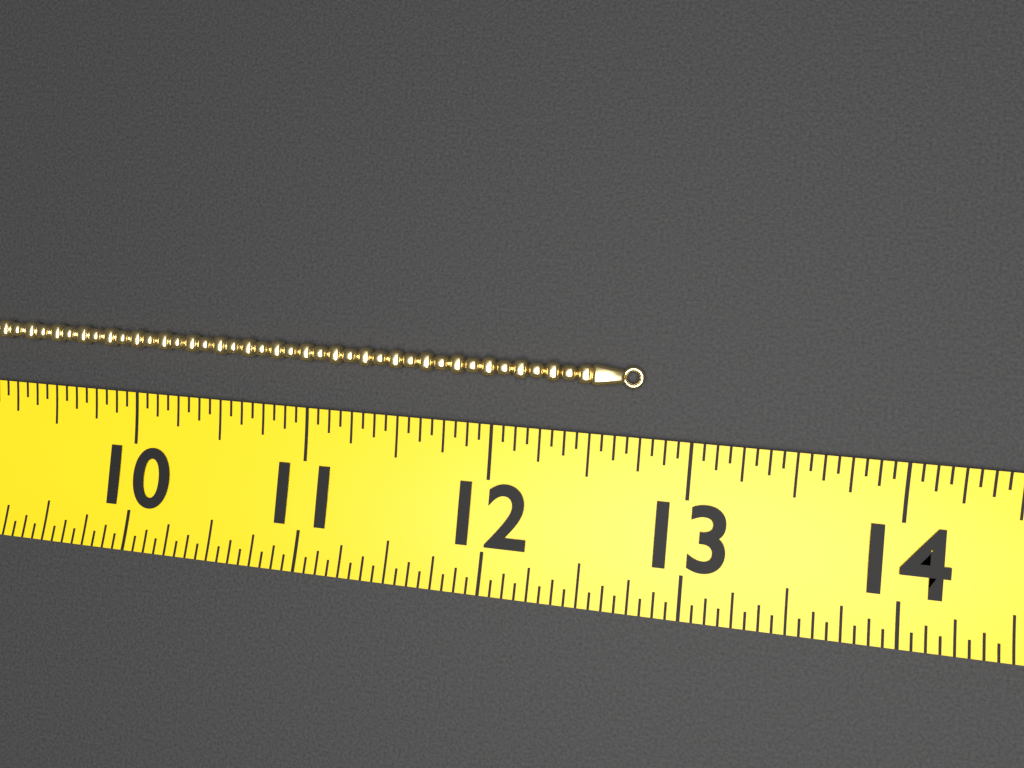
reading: 12.7500 (no unit)
